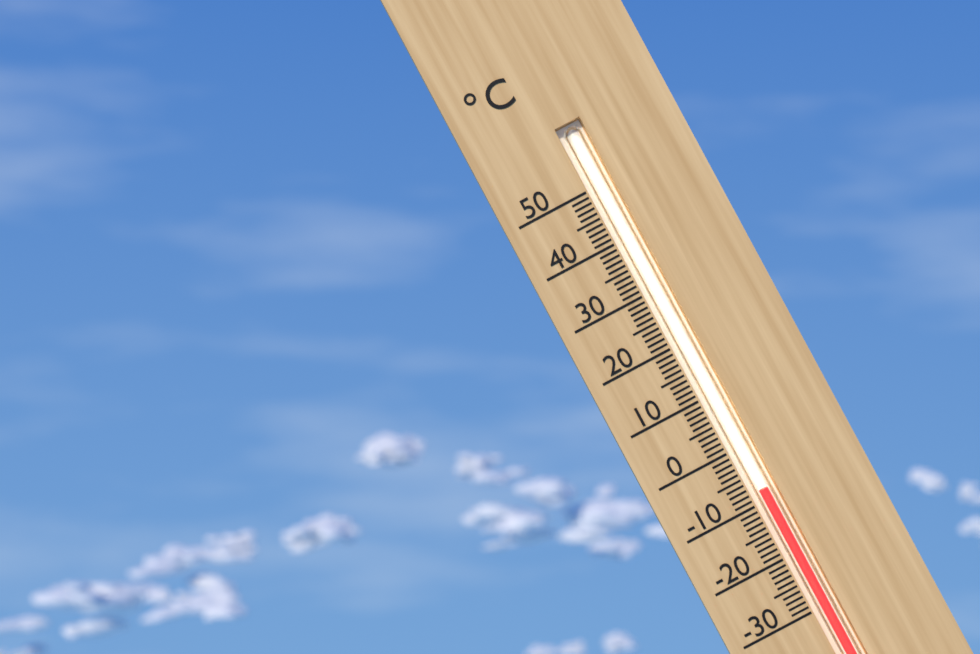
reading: -8 °C
